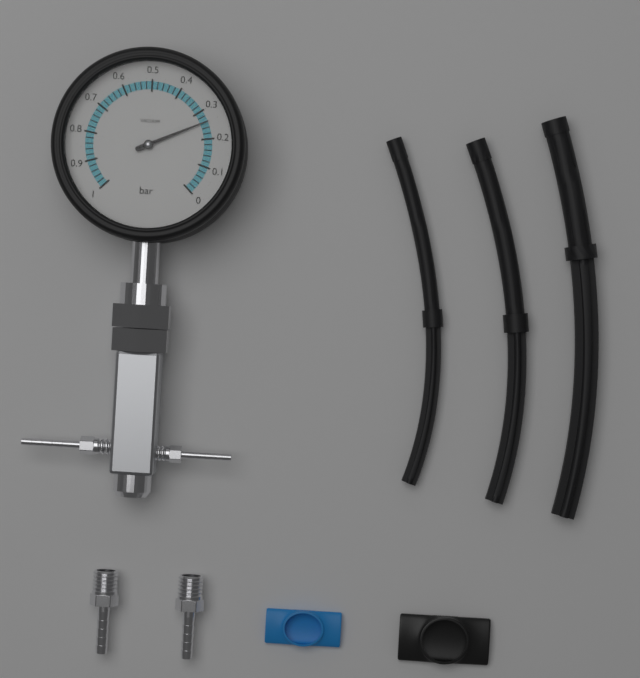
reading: 0.26 bar
